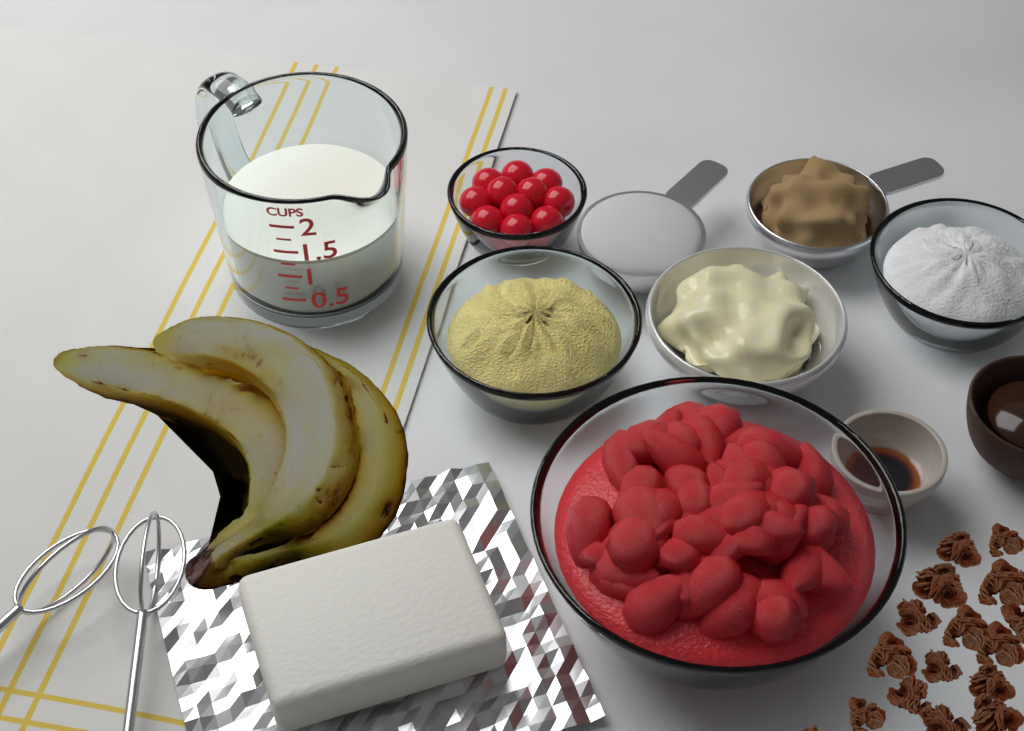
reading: 1.25 cups
